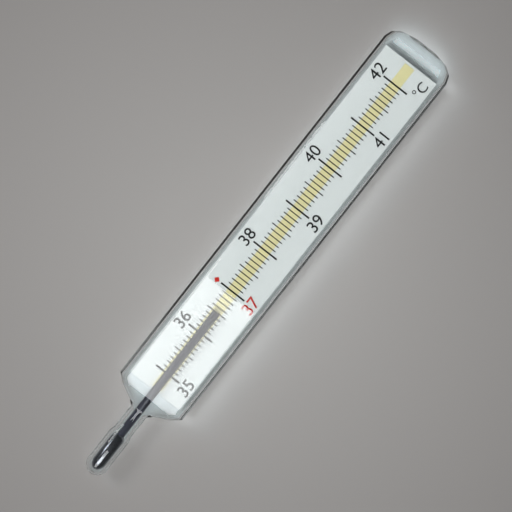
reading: 36.5 °C
